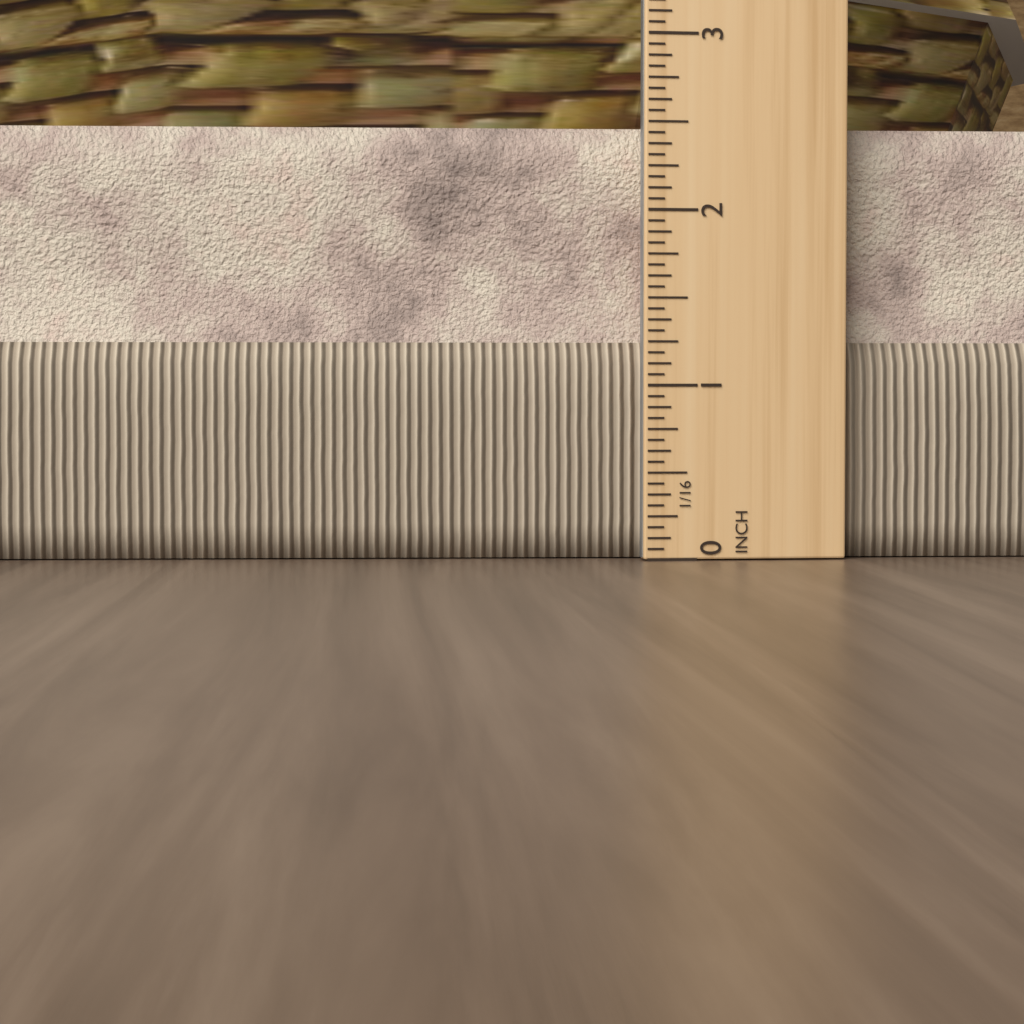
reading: 2.5000 in
